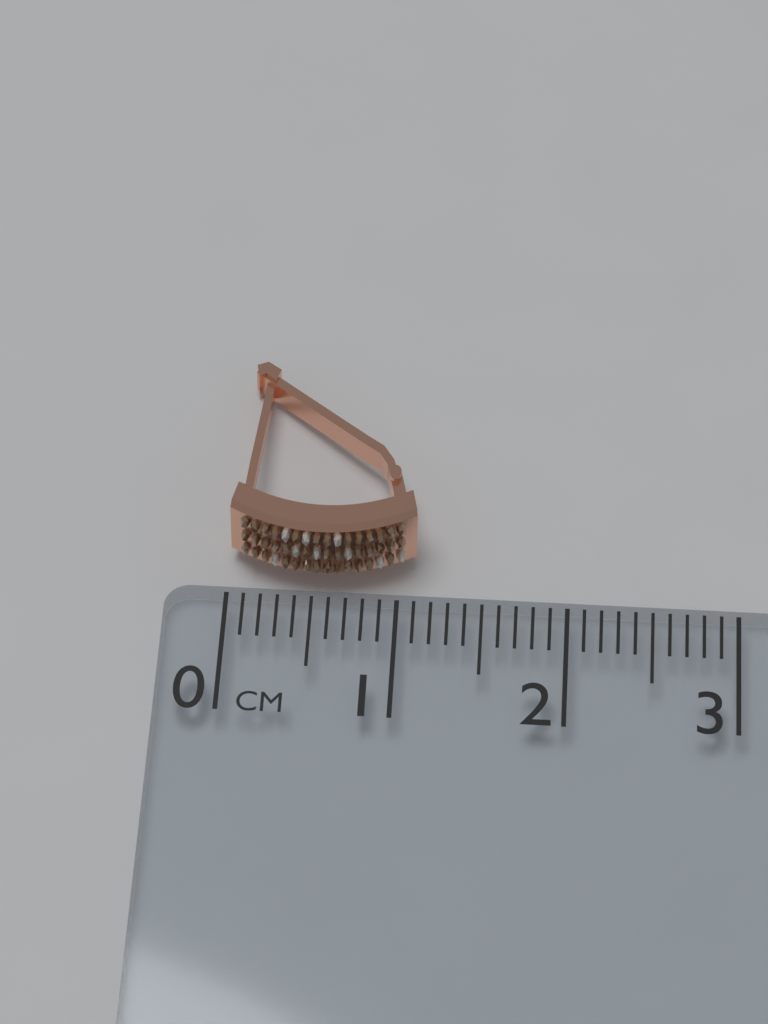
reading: 1.1 cm
